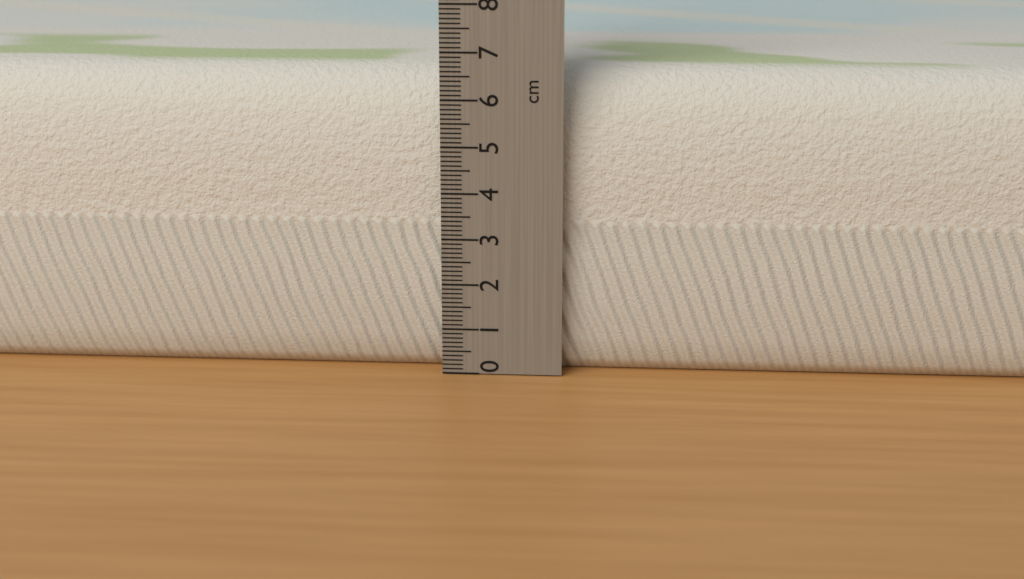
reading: 6.6 cm
